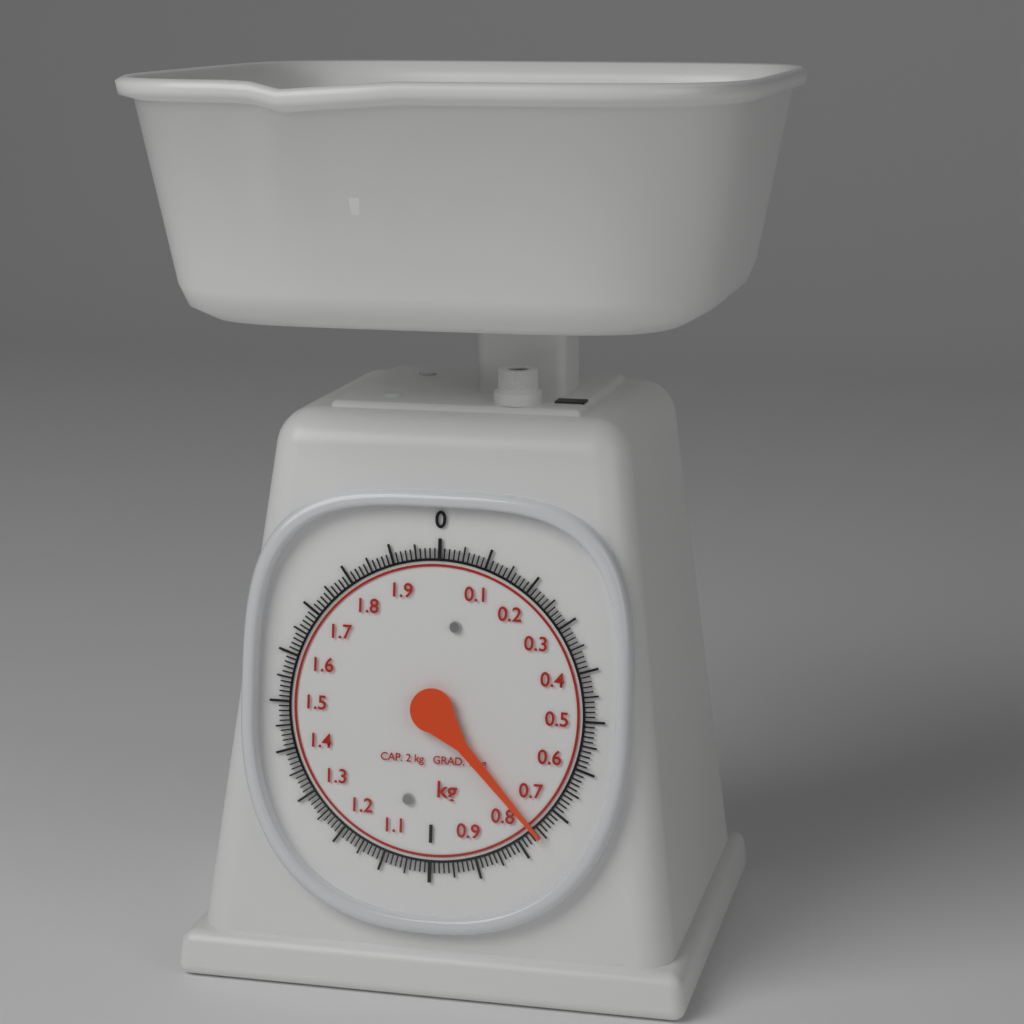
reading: 0.76 kg
